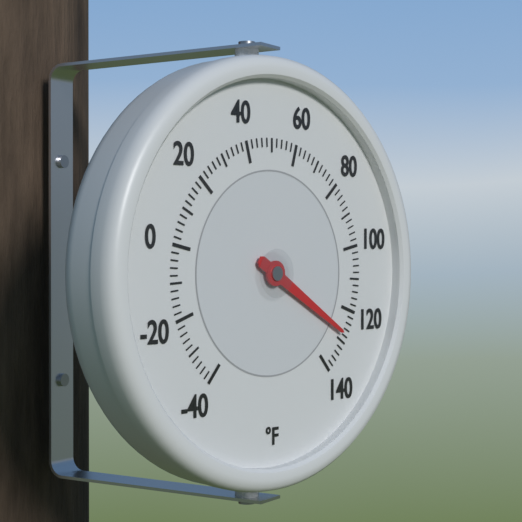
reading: 128 °F
